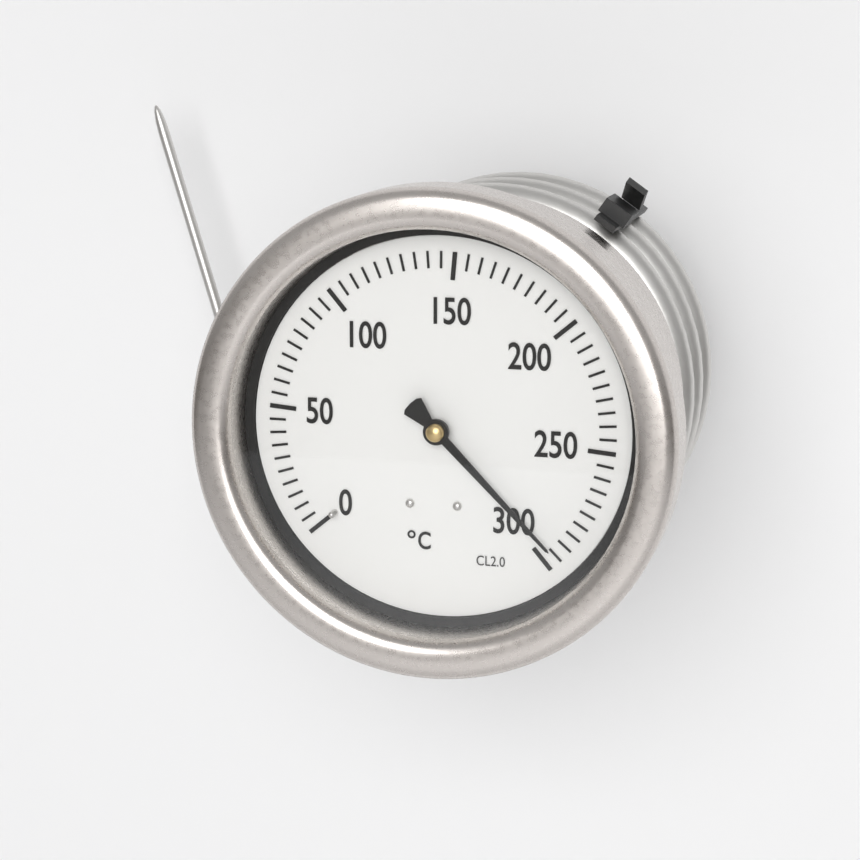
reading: 295 °C
